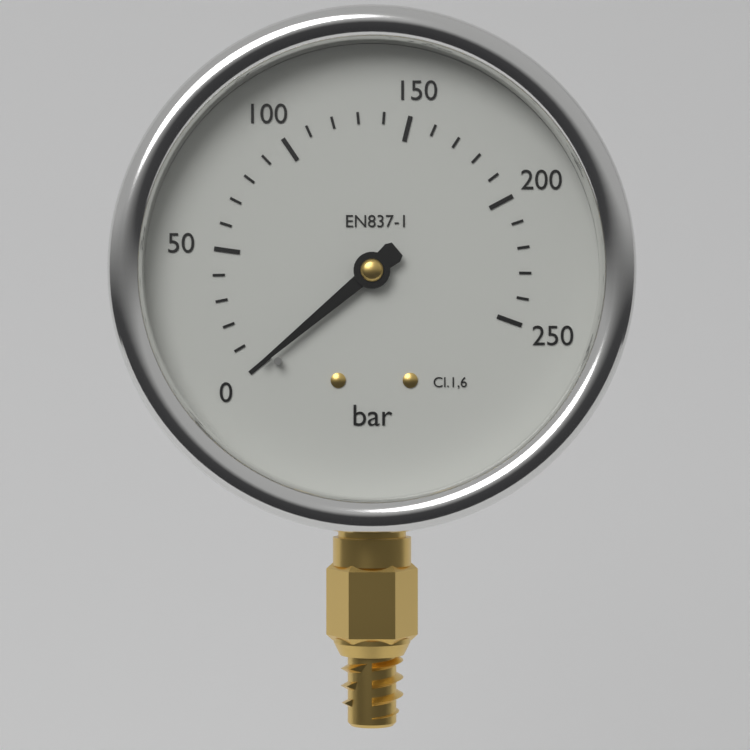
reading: 0 bar
